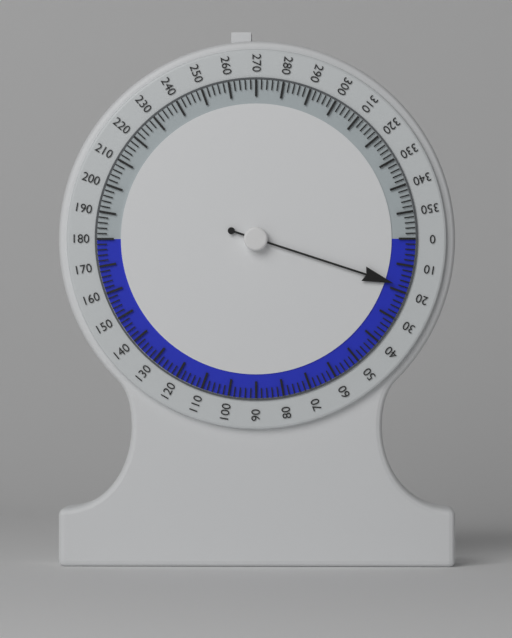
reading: 18 (no unit)
